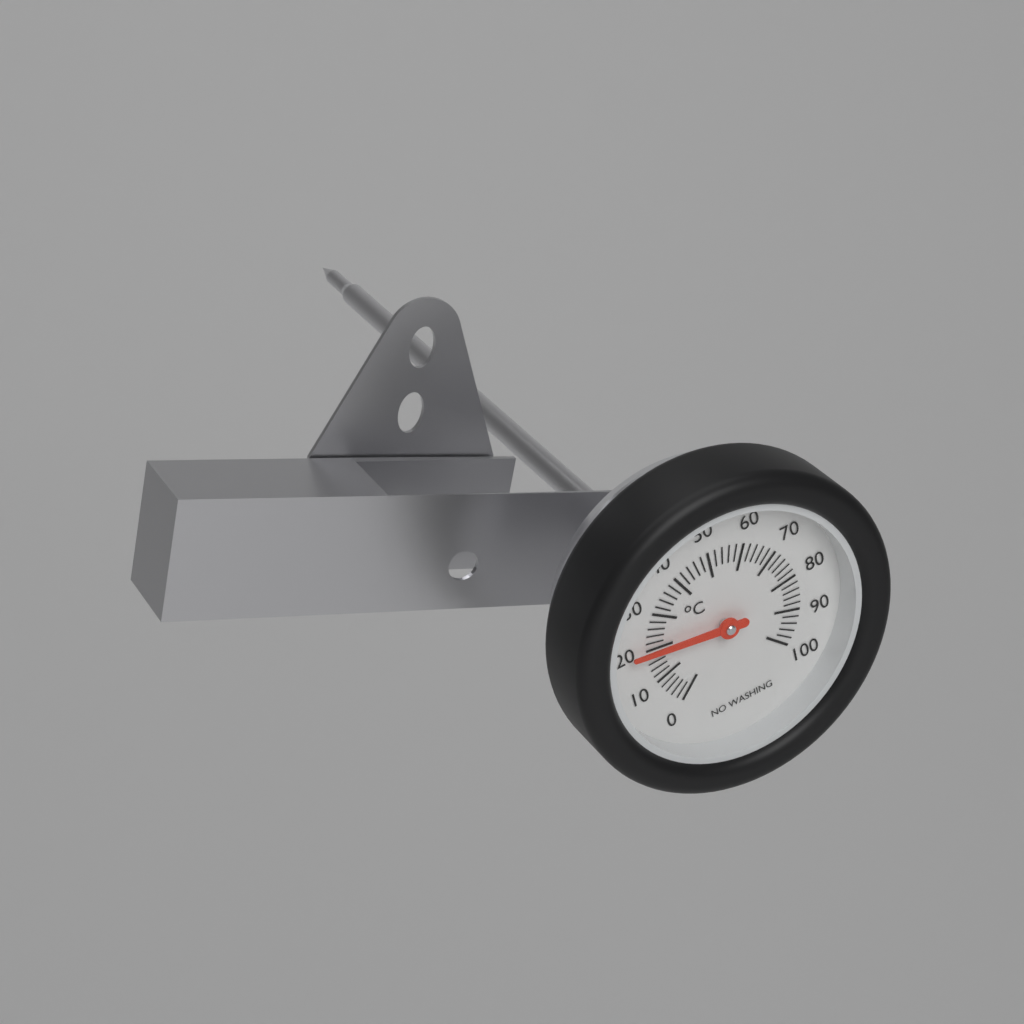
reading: 20 °C
